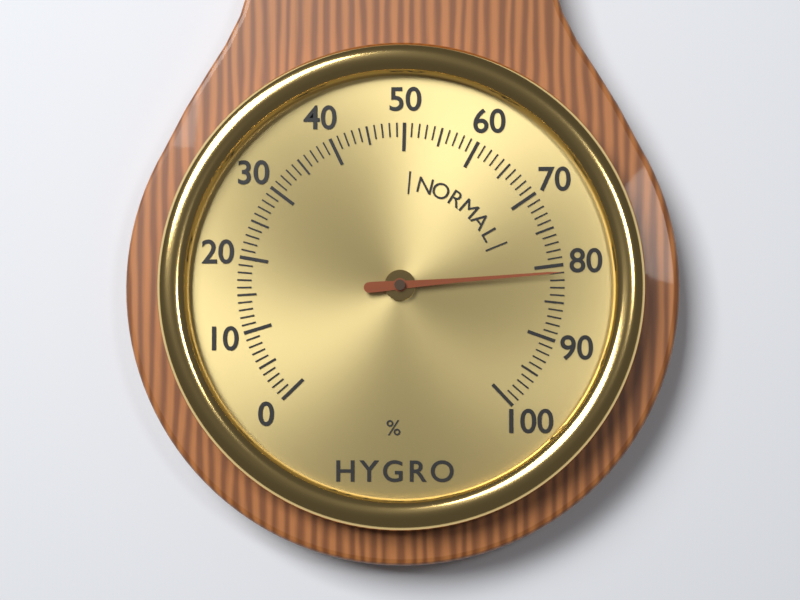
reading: 81 %
